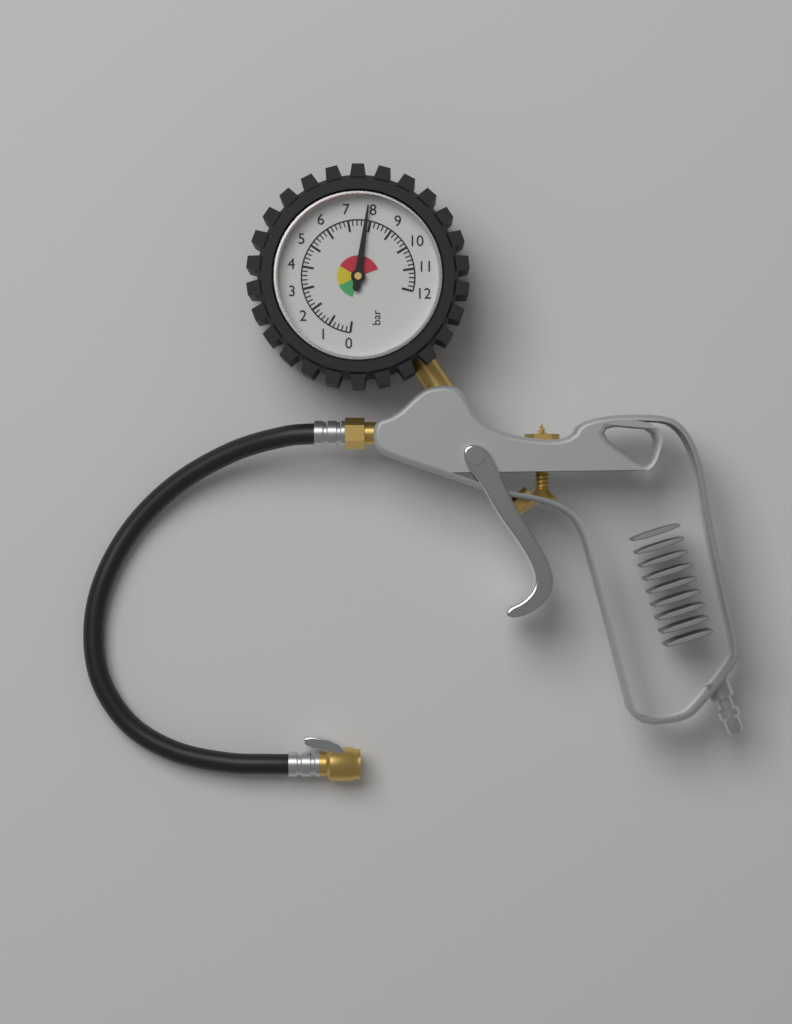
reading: 7.8 bar
